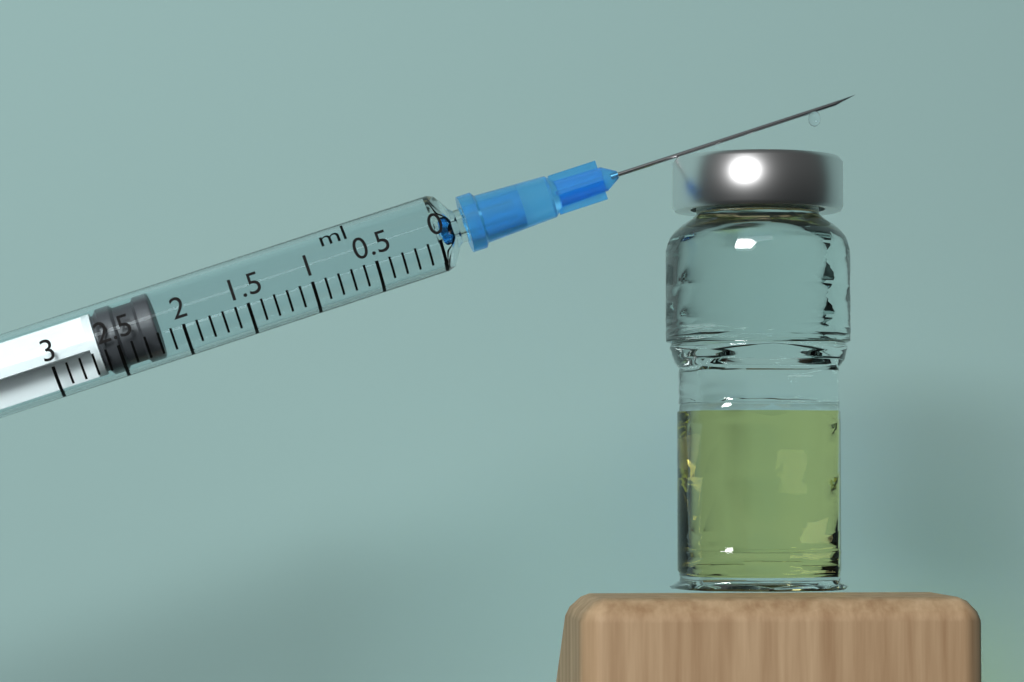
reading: 2.2 ml
